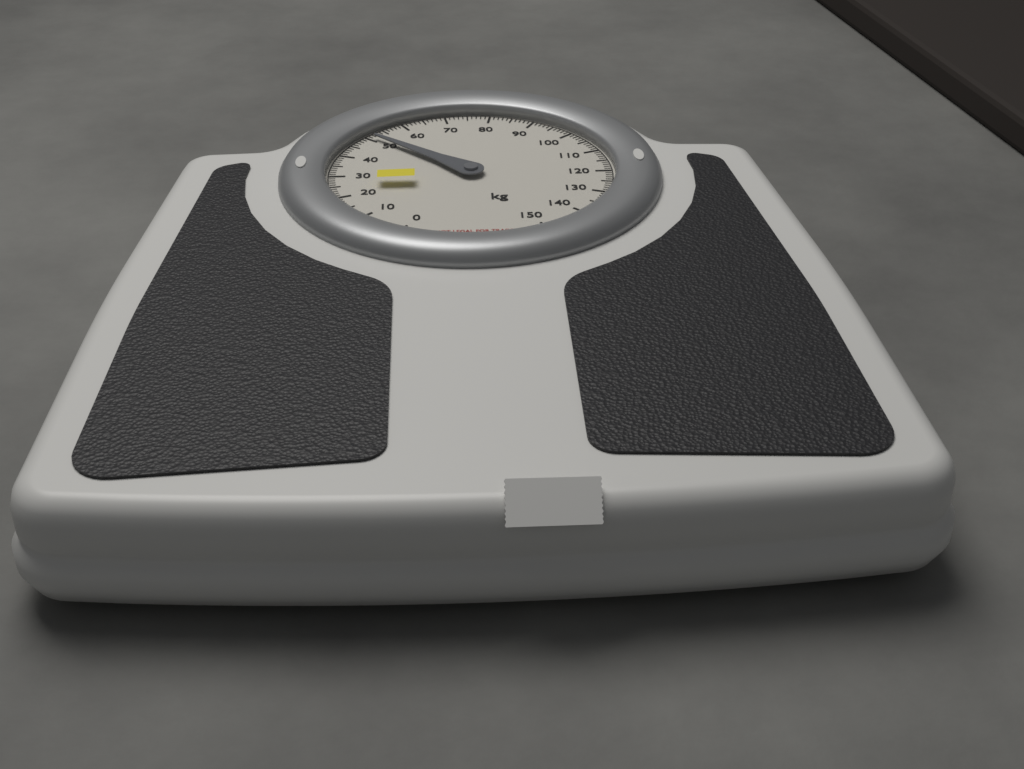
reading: 51 kg
